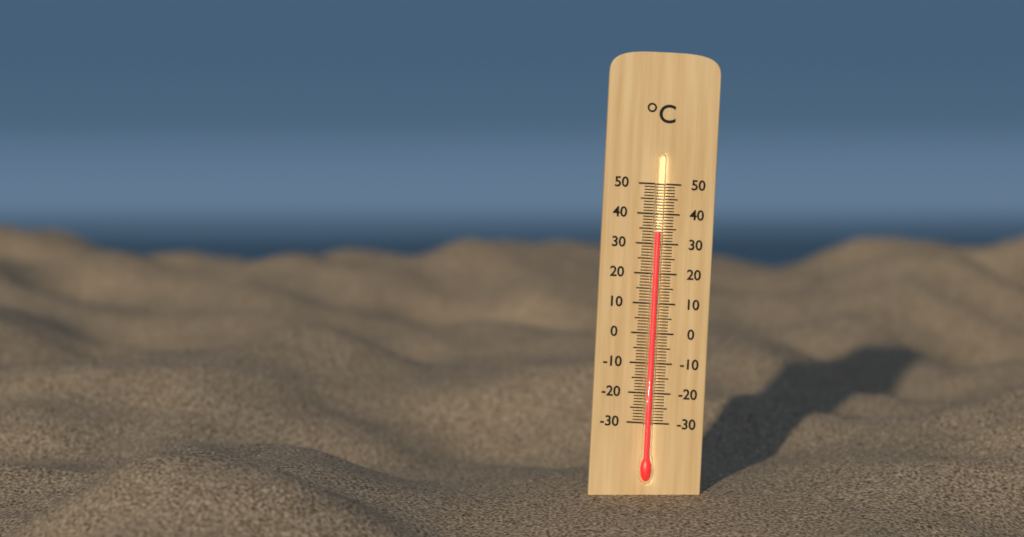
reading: 34 °C
